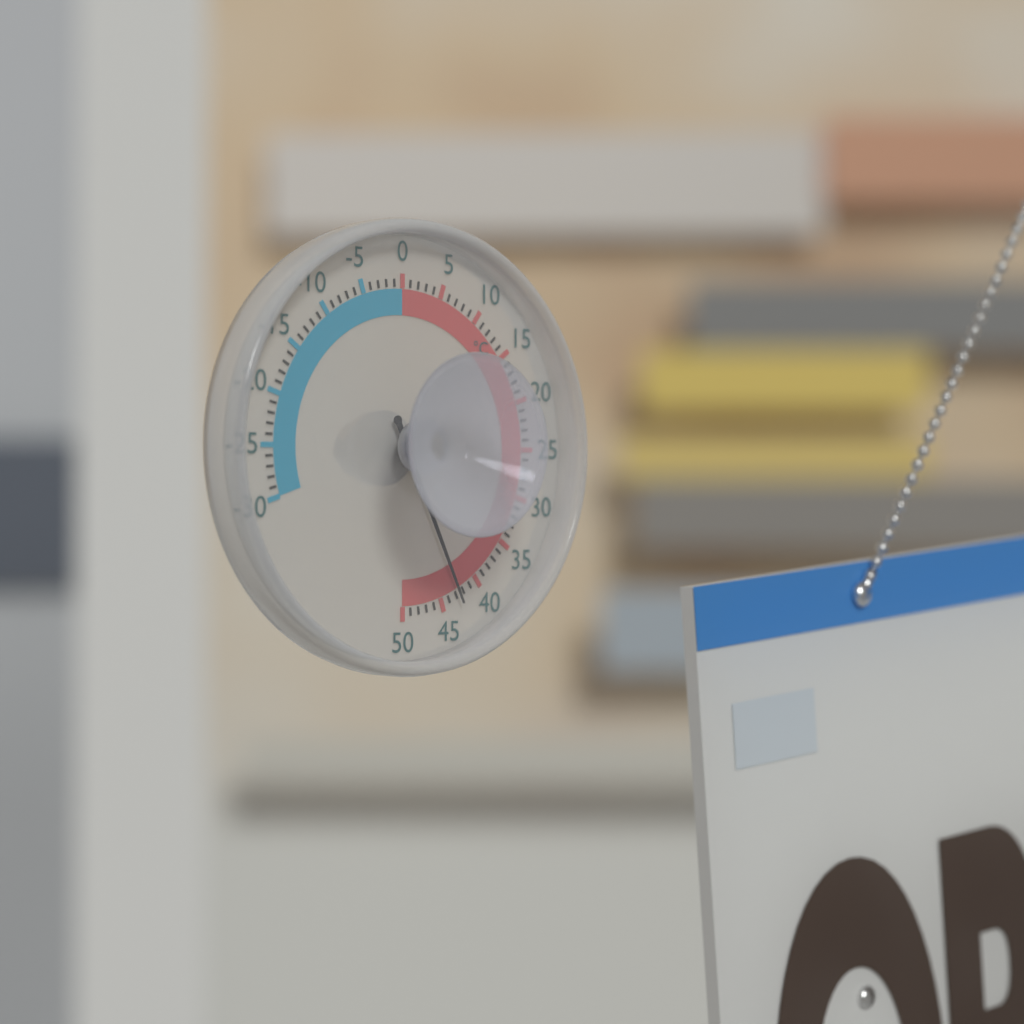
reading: 43 °C
